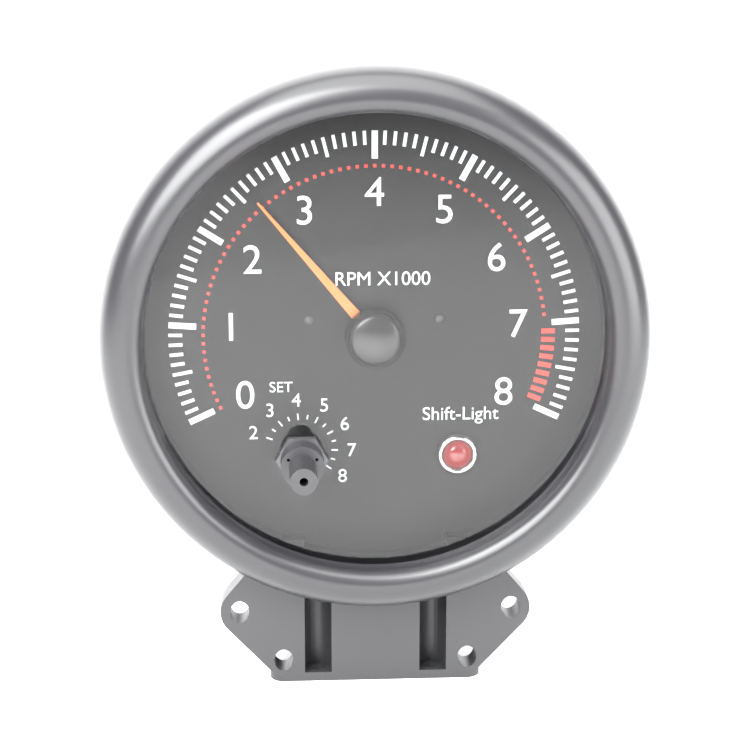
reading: 2.6 RPM x1000
